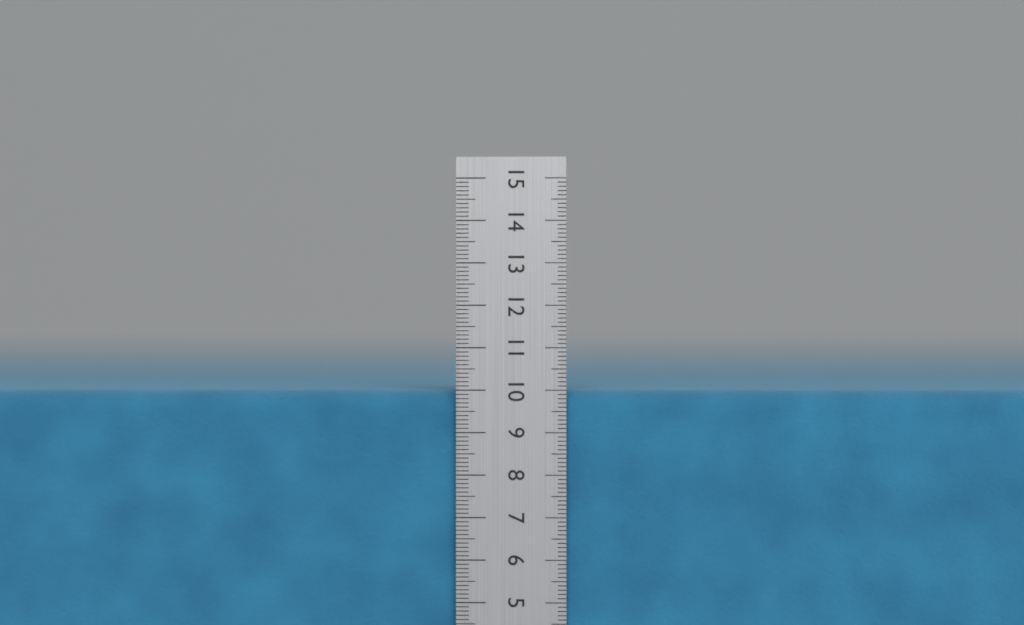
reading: 10.0 cm
